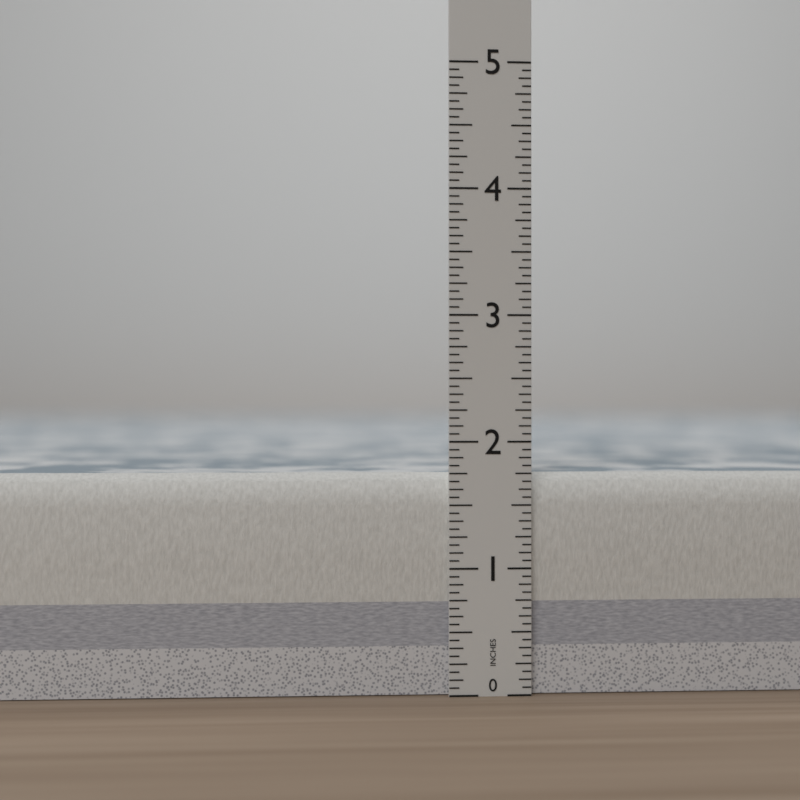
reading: 1.7500 in
